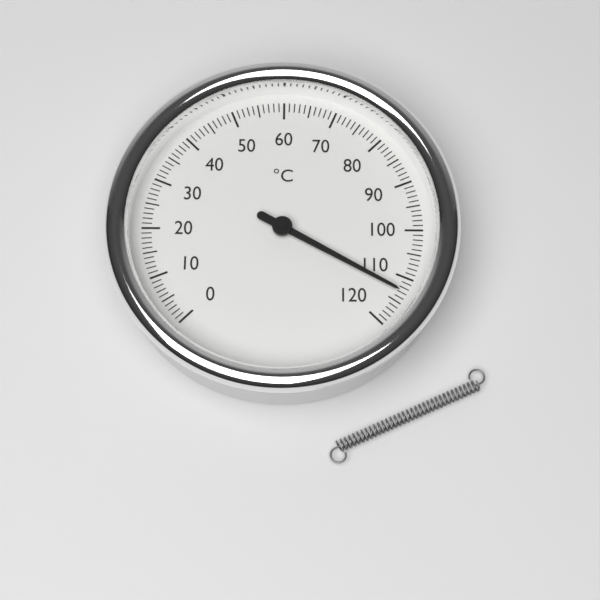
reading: 113 °C
